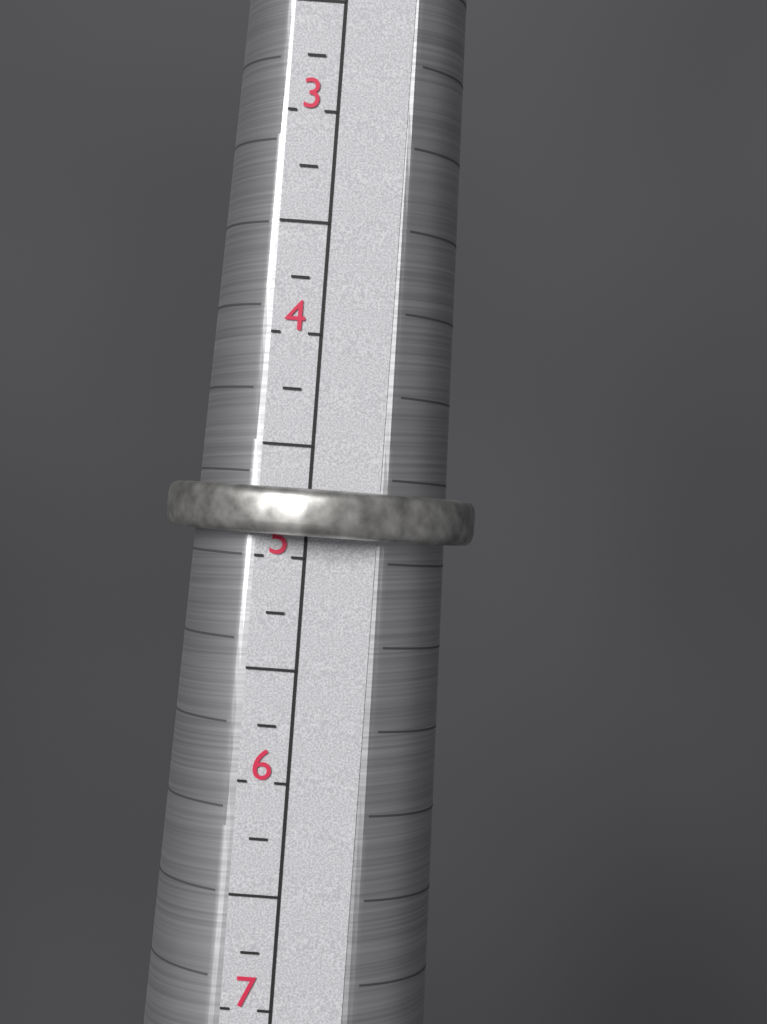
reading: 4.90 (no unit)
